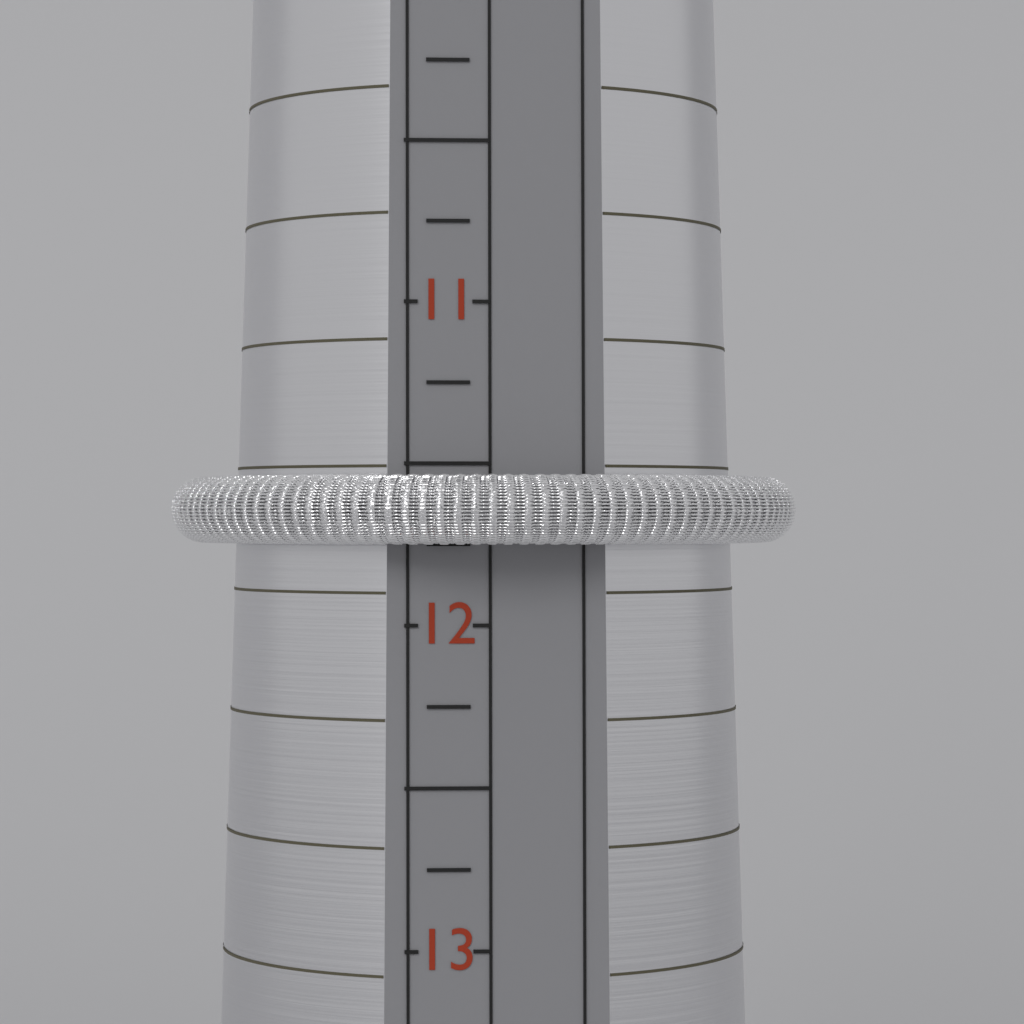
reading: 11.75 (no unit)
